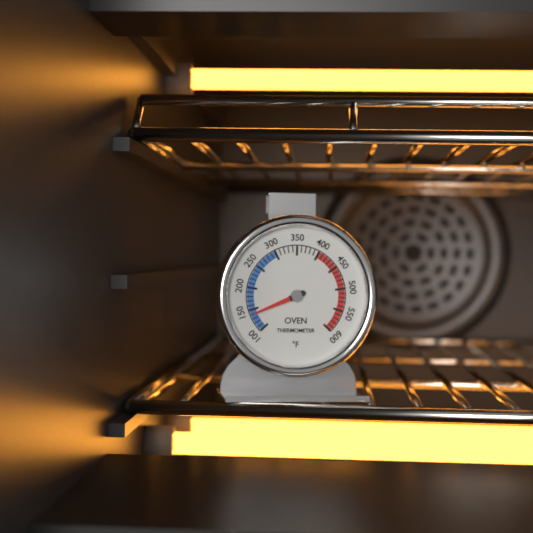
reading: 140 °F
